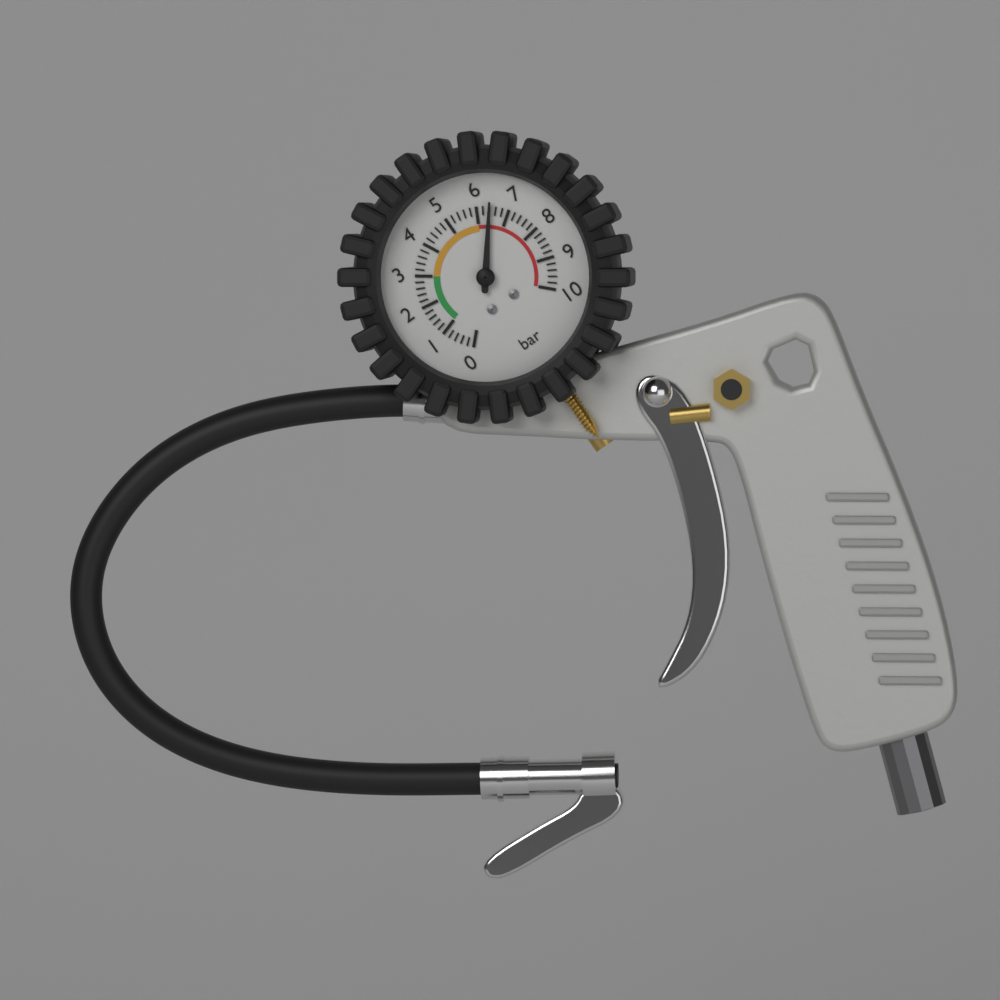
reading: 6.4 bar
